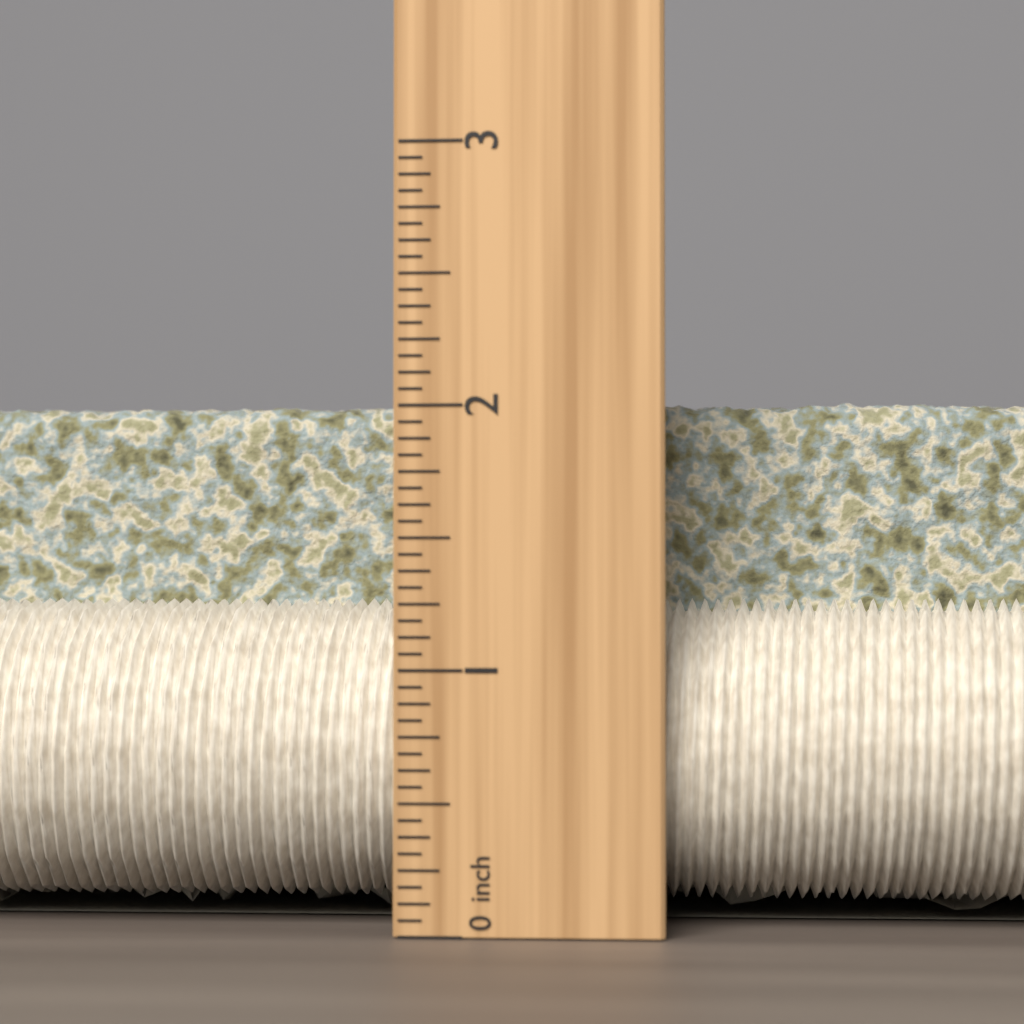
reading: 2.0625 inch
